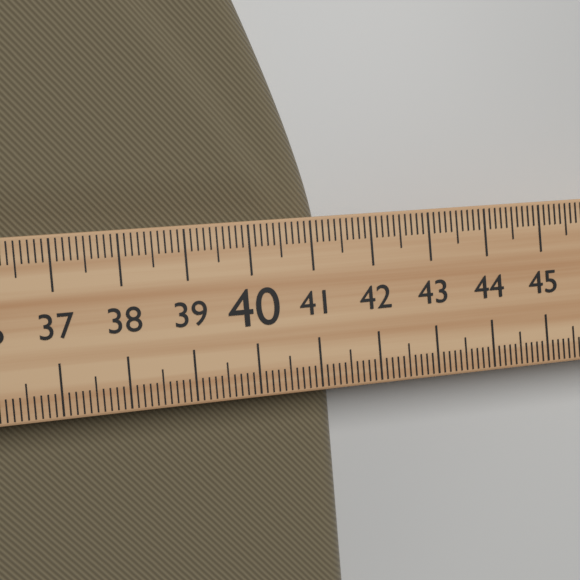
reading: 41.3 (no unit)
